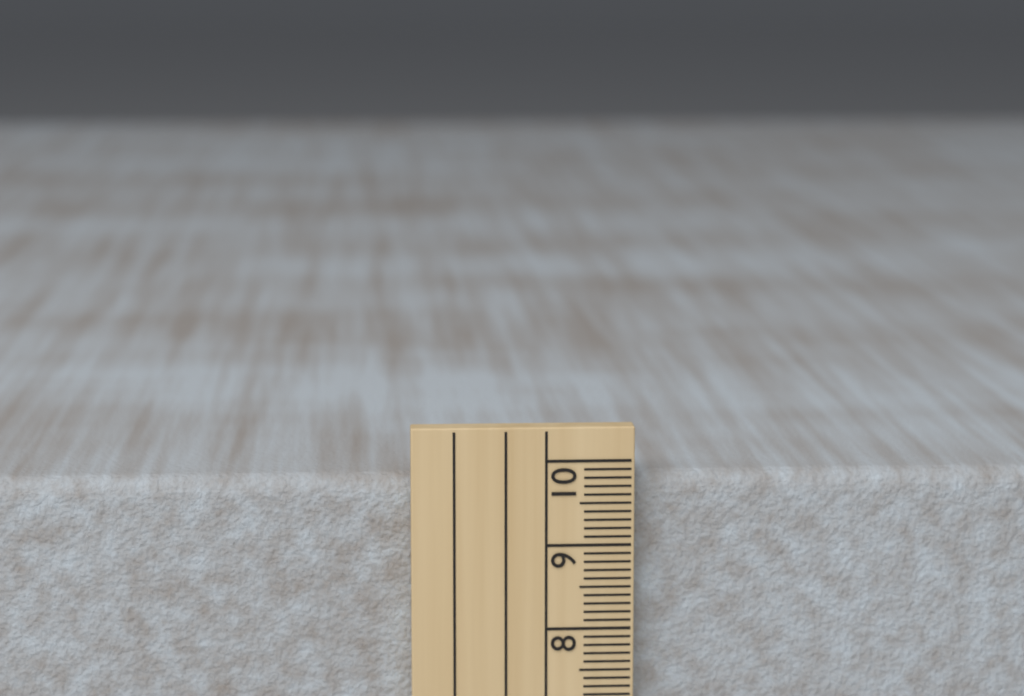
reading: 9.8 cm
